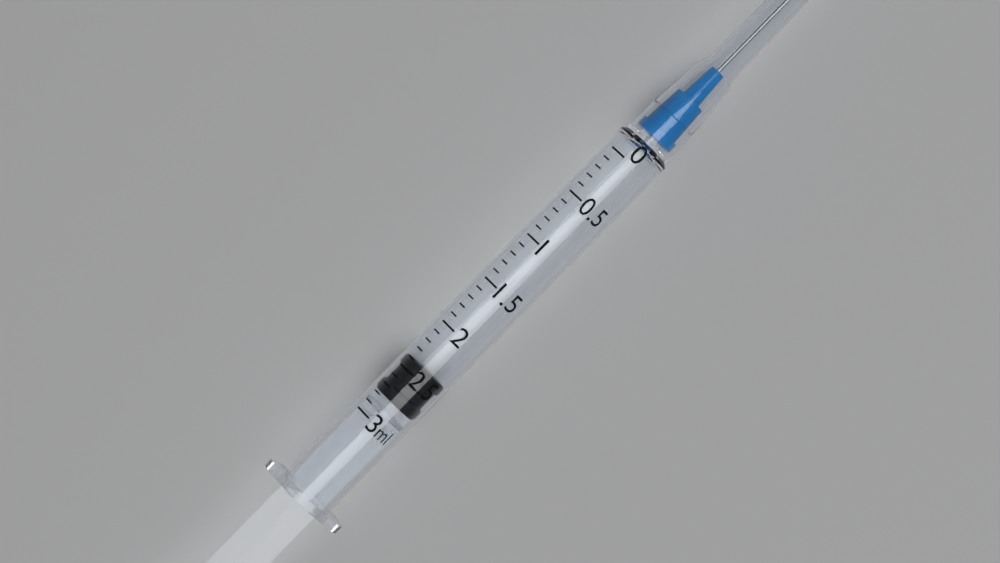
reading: 2.4 ml
